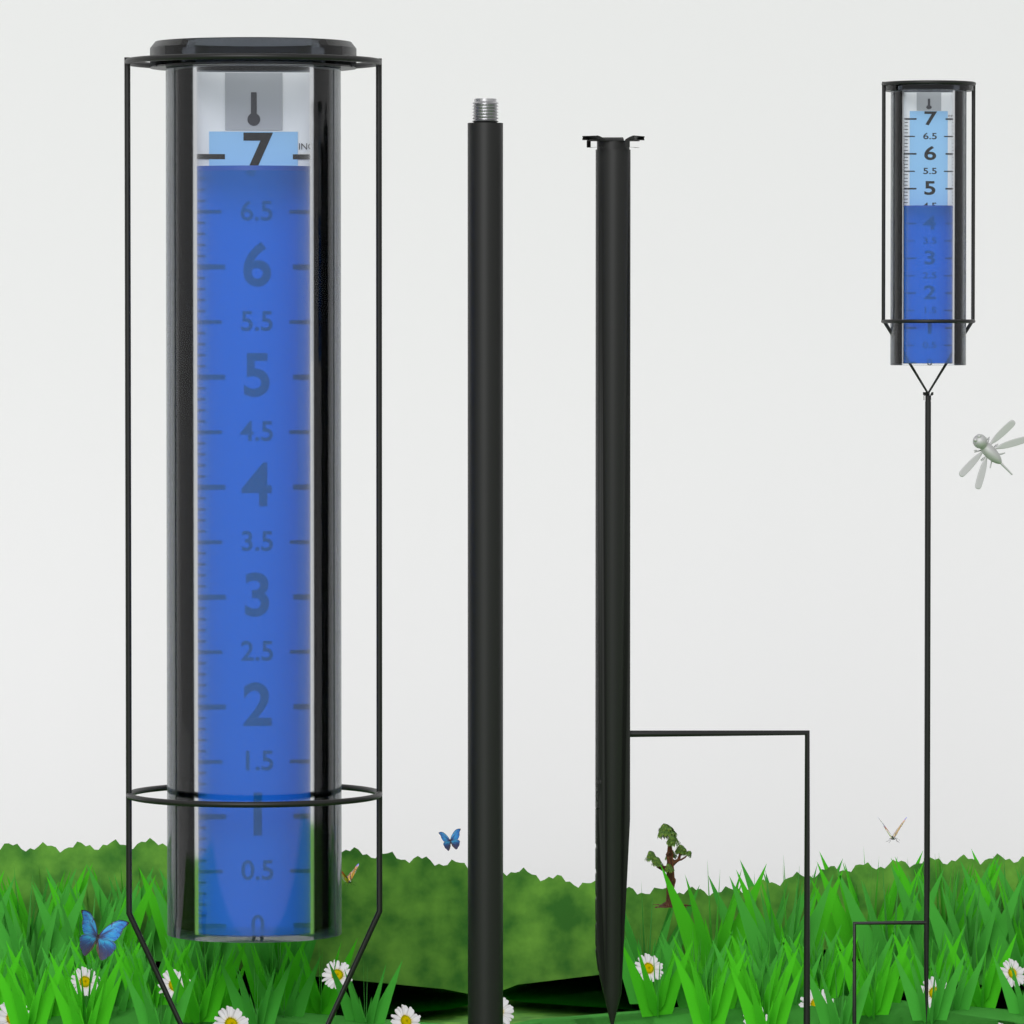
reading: 6.9 in
